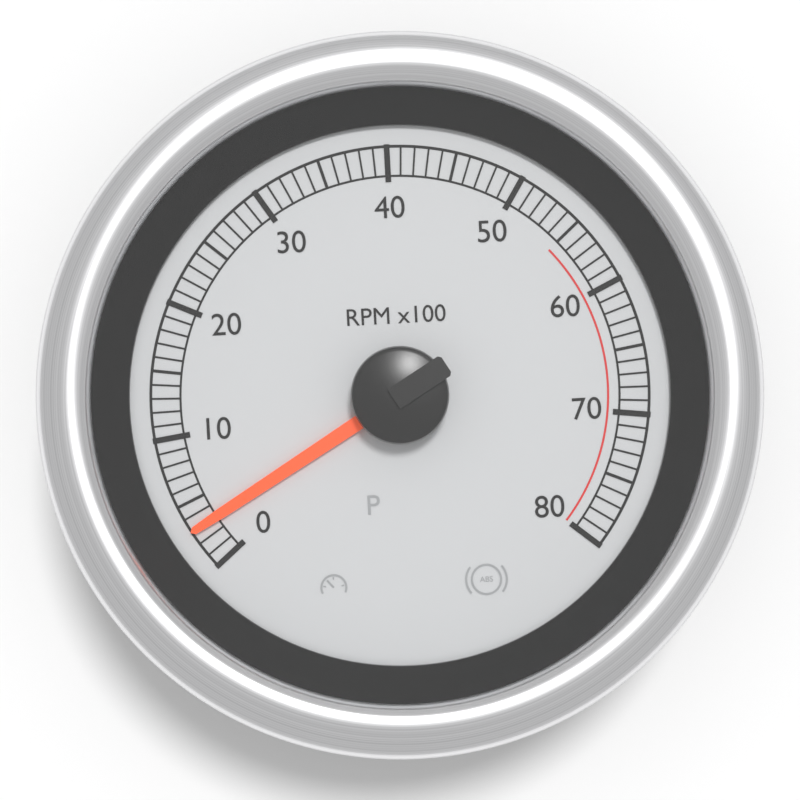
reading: 3 RPM x100
